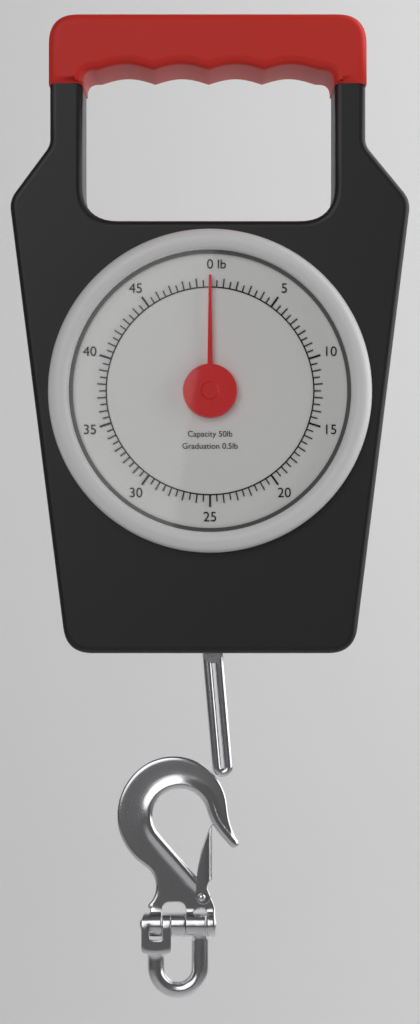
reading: 0.0 lb
